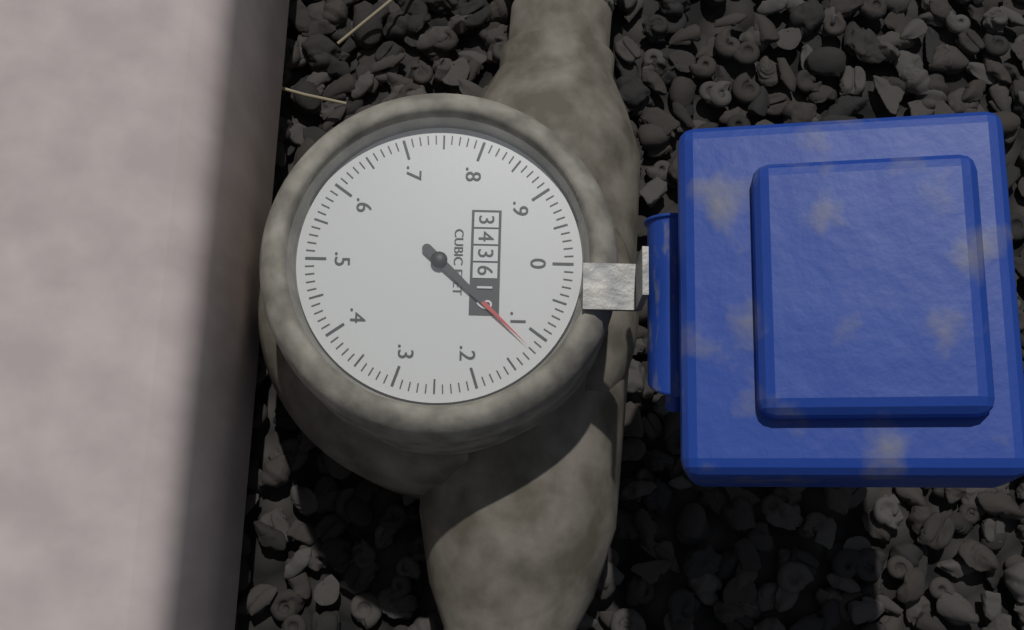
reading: 0.12 cubic feet
